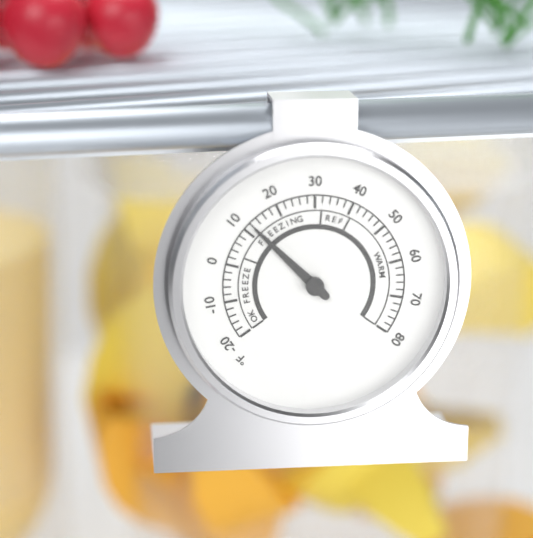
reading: 12 °F
